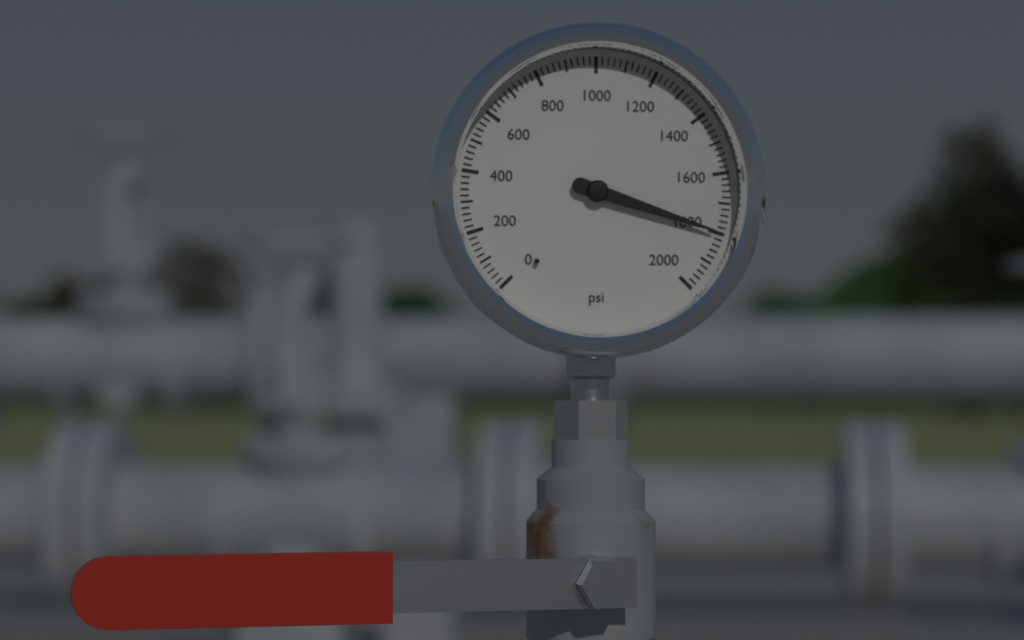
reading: 1800 psi
